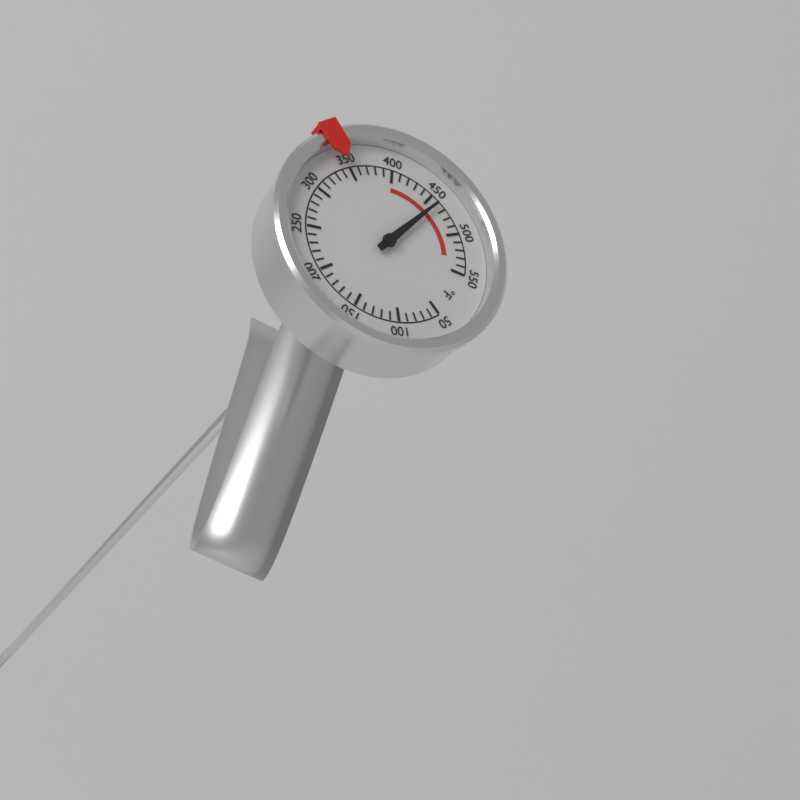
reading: 460 °F
